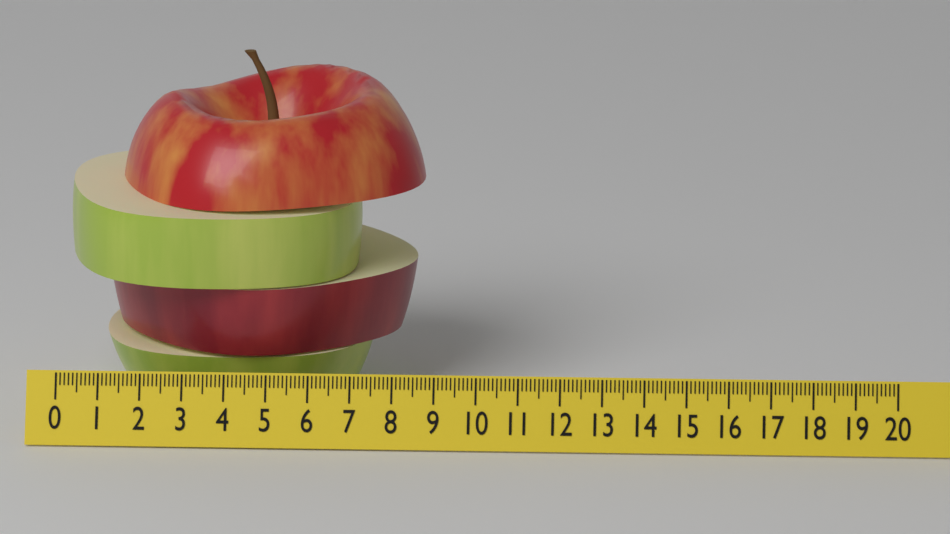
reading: 8.6 (no unit)
